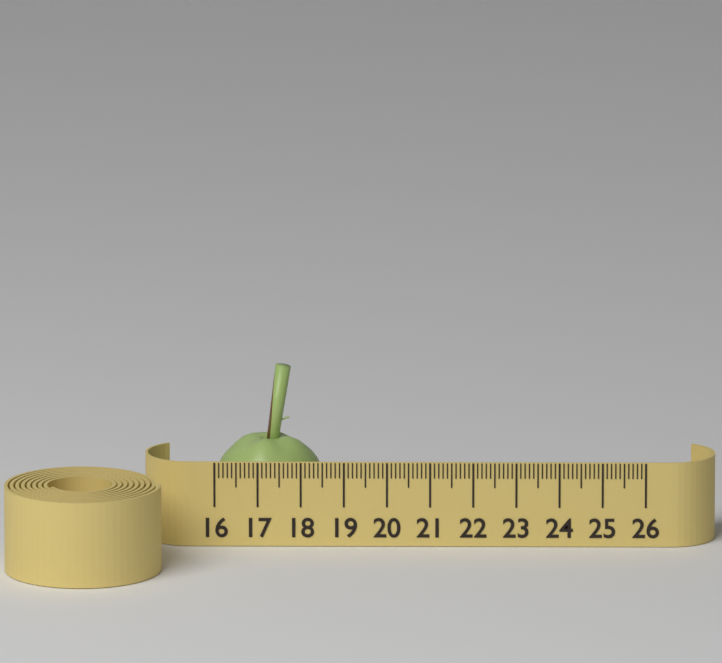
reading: 18.5 (no unit)
